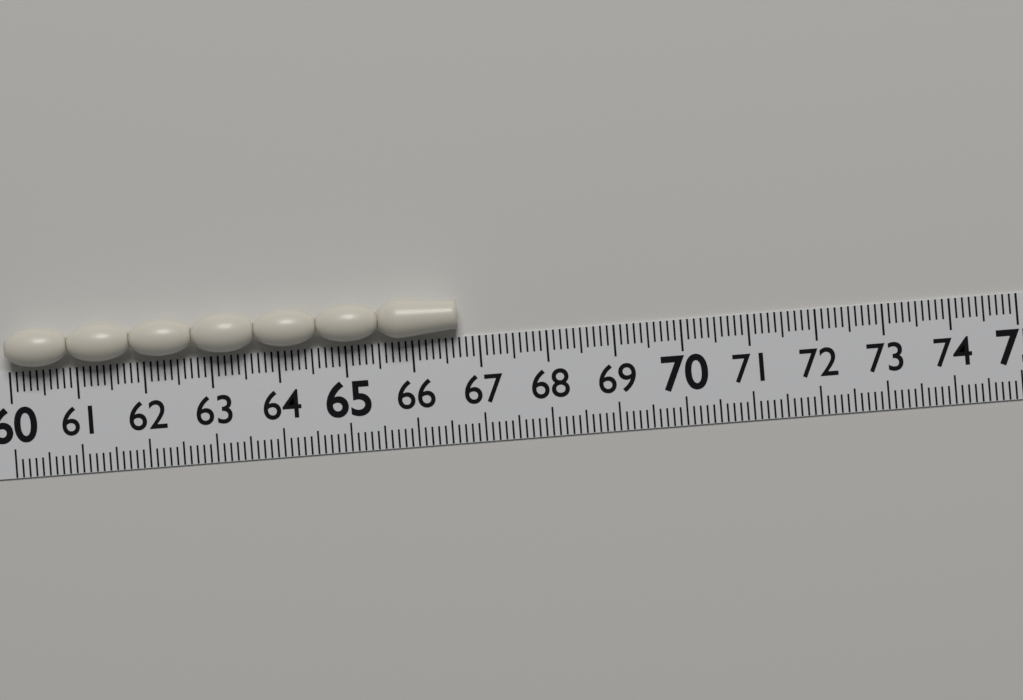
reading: 66.7 (no unit)
